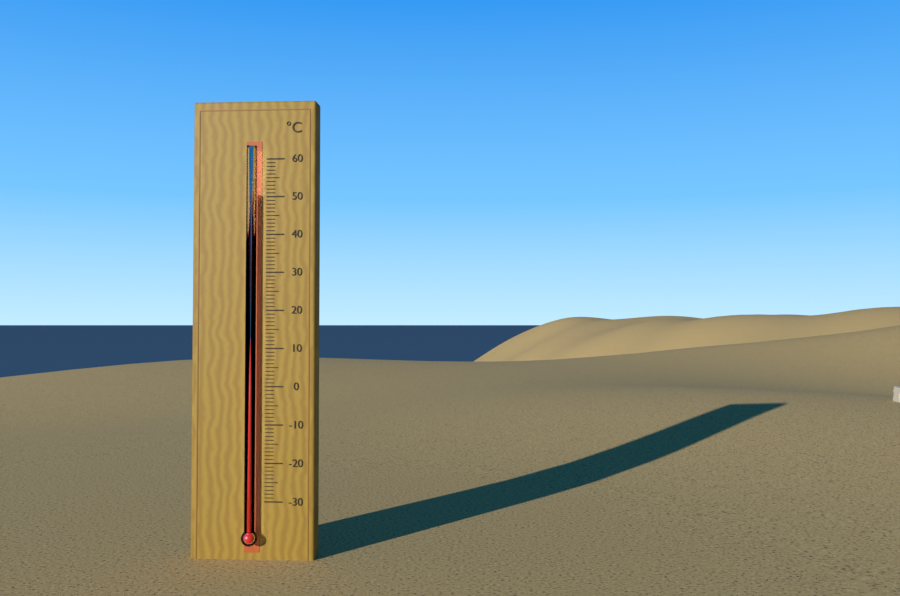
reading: 51 °C
